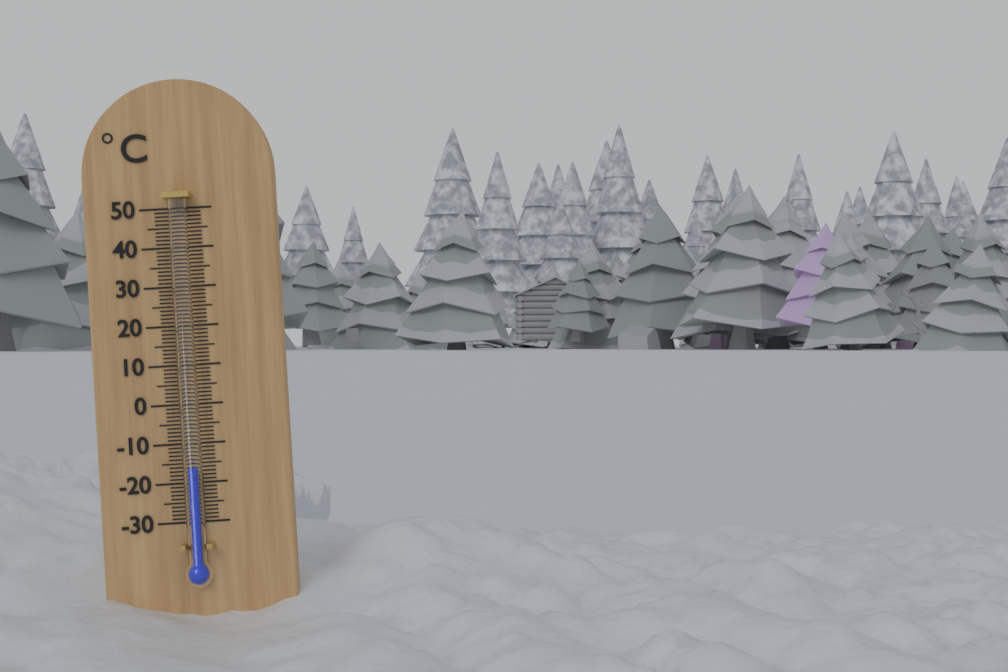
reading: -16 °C
